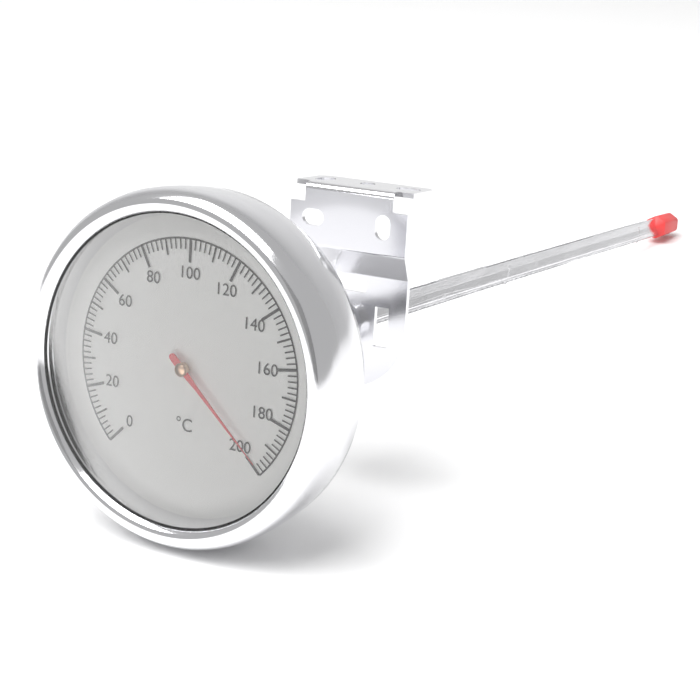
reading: 198 °C
